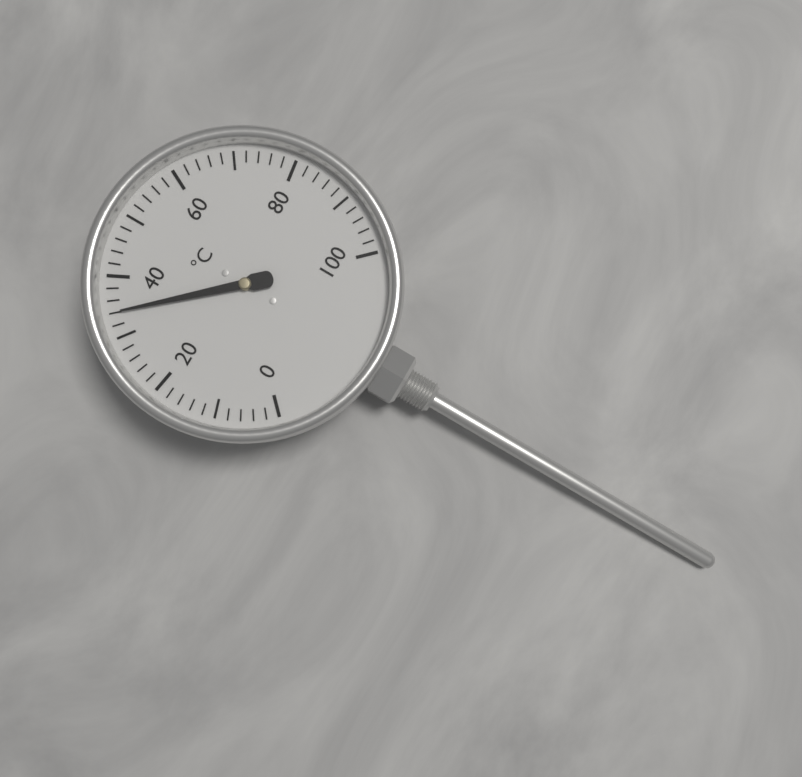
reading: 34 °C
